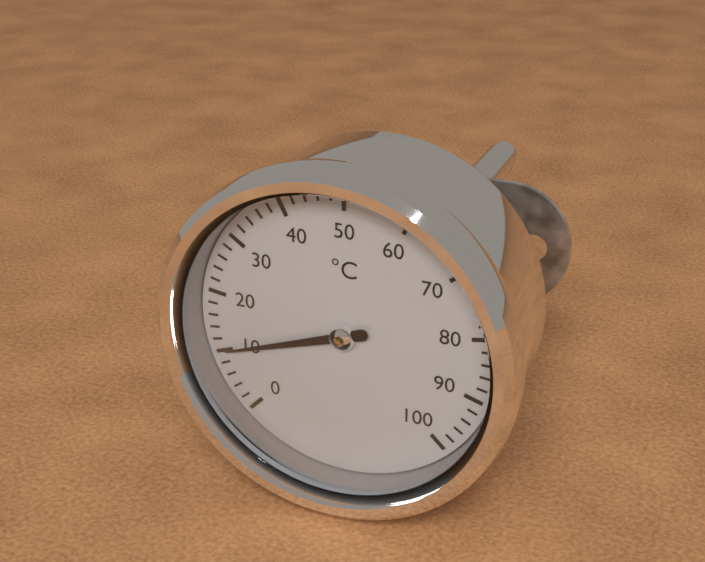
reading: 10 °C
